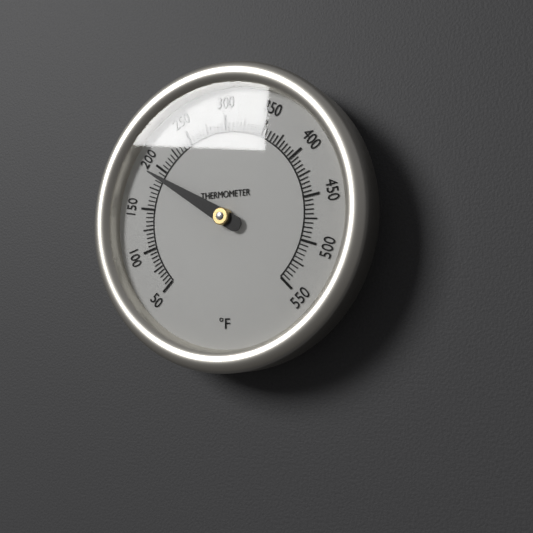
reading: 190 °F
